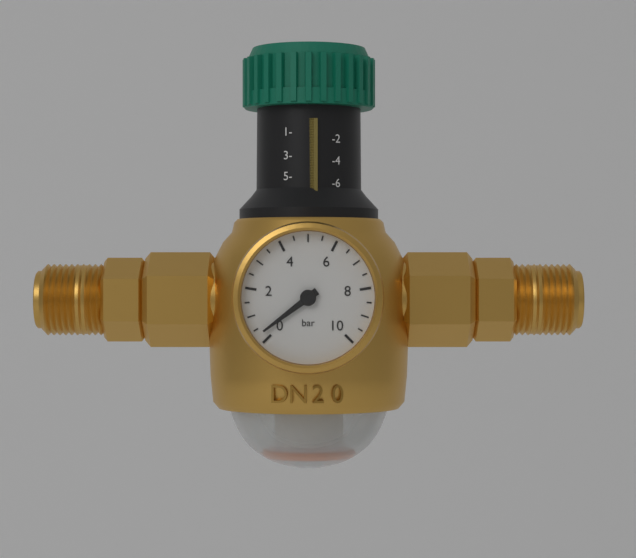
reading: 0.3 bar
